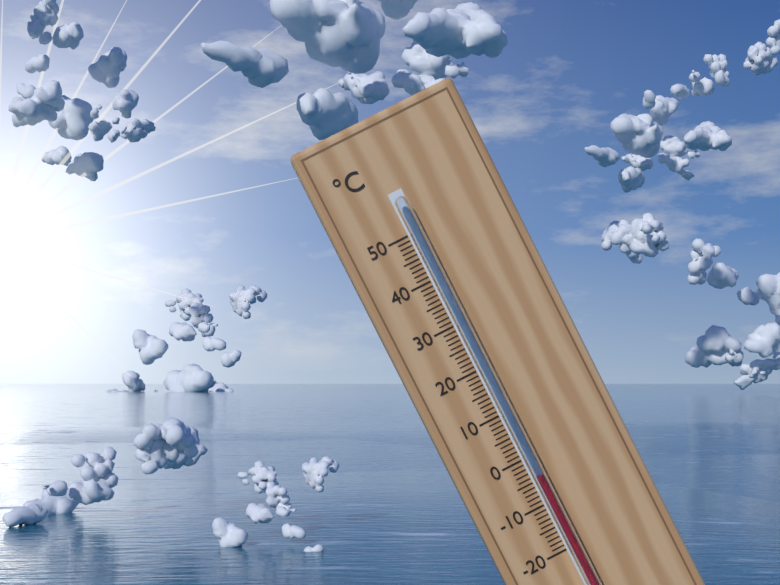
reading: -4 °C
